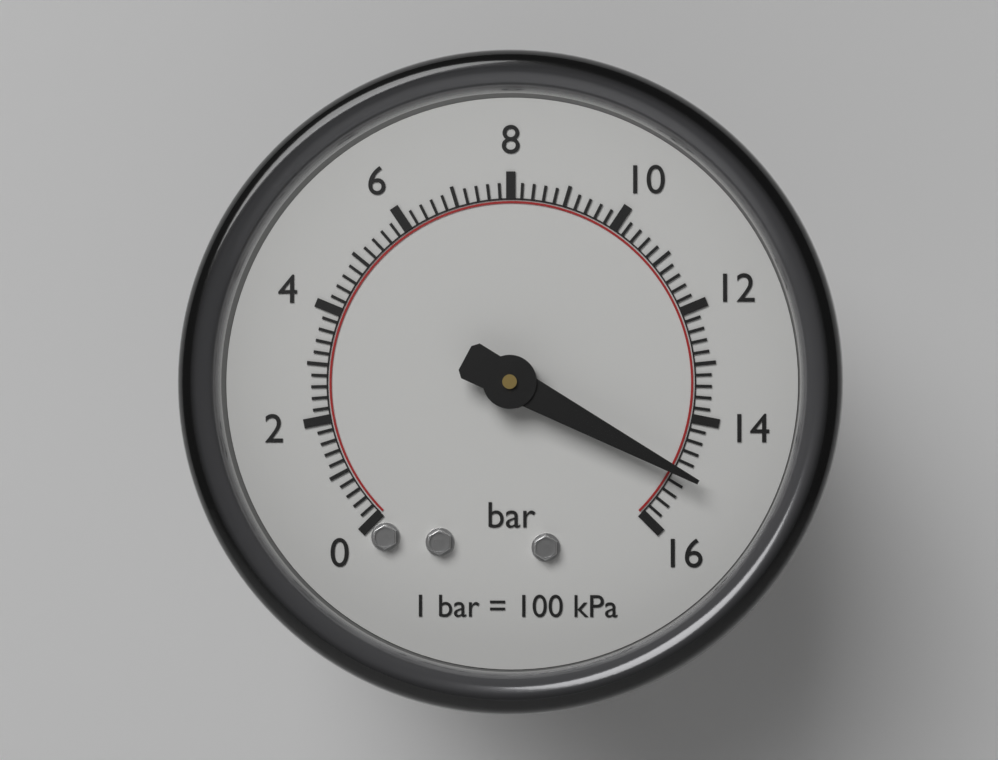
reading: 15.0 bar
